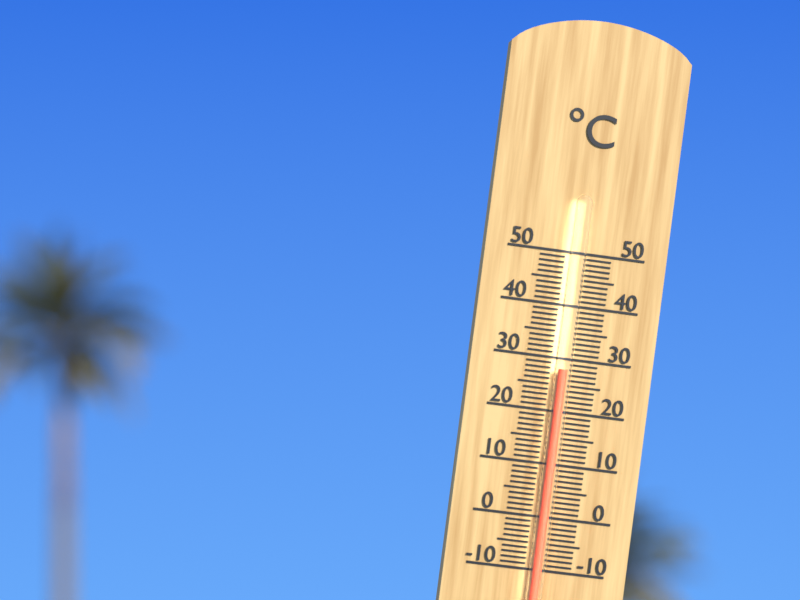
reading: 28 °C
